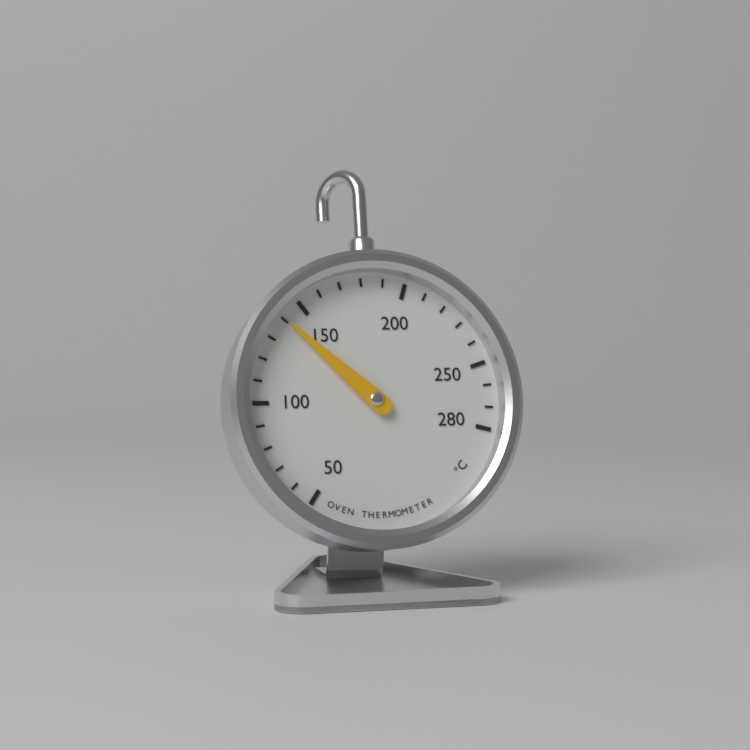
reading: 140 °C
